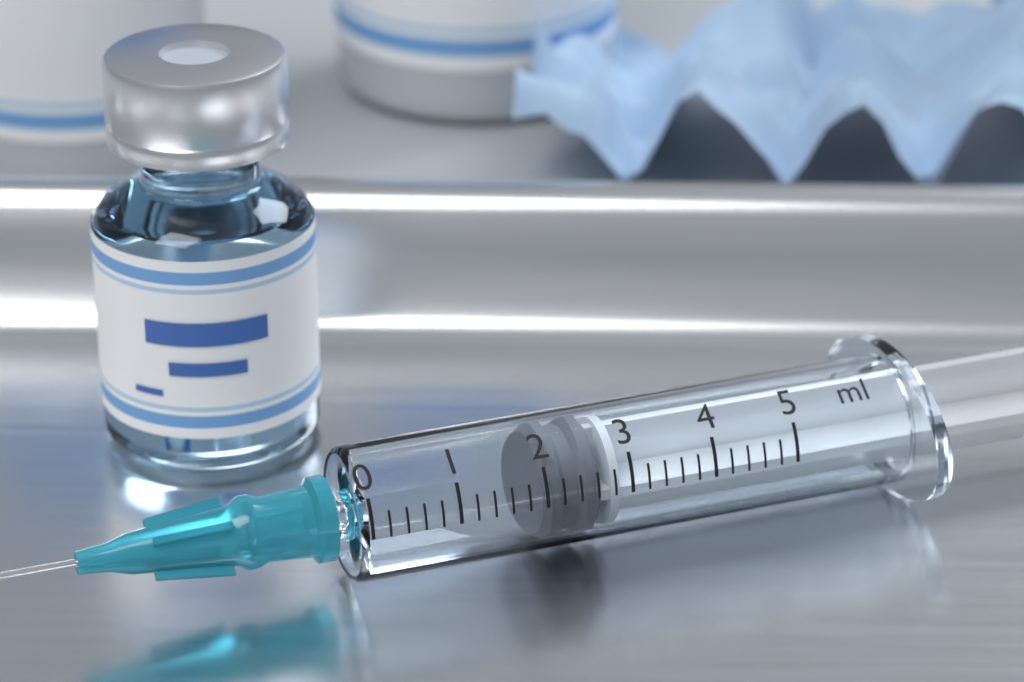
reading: 2.0 ml
